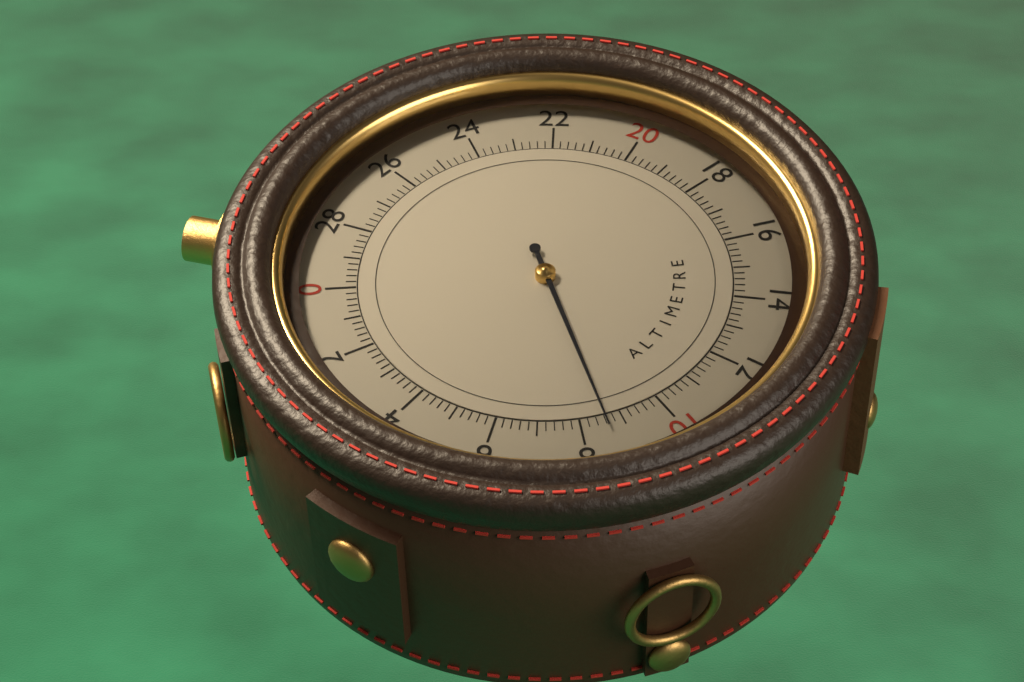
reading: 8.6 (no unit)
